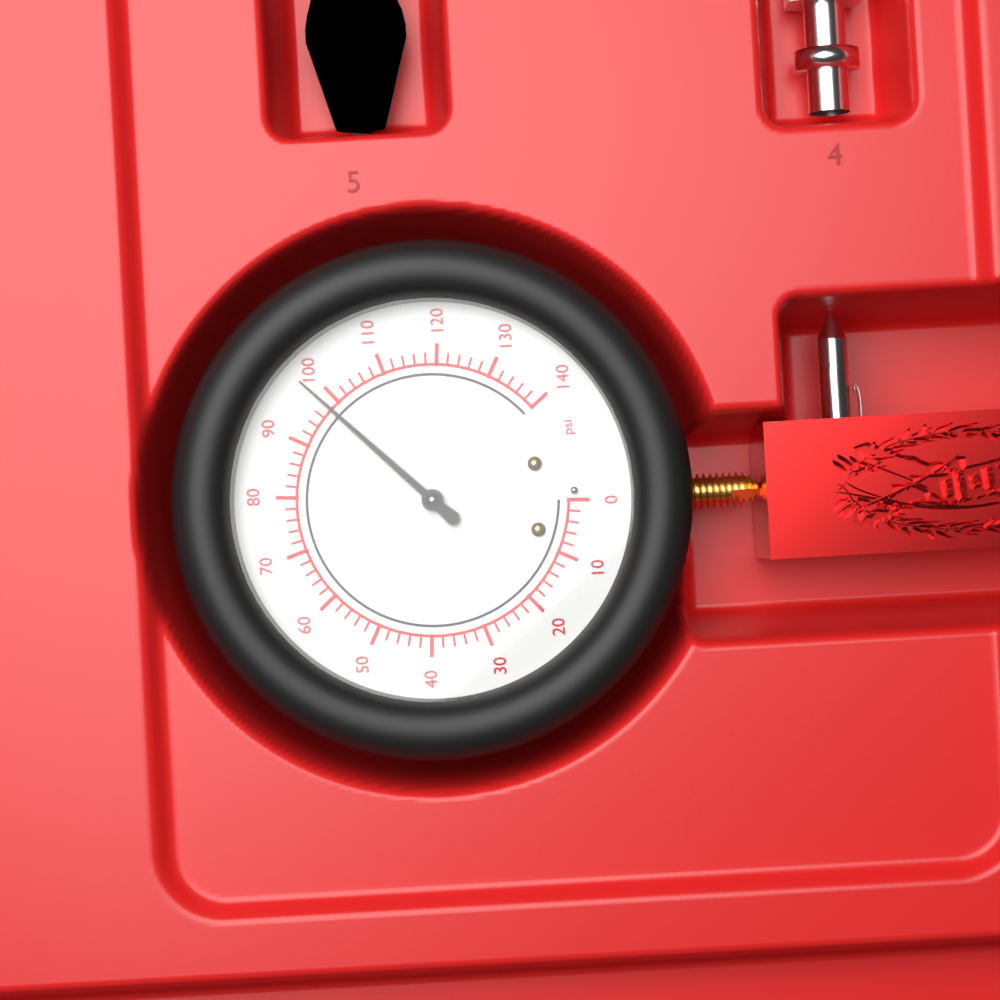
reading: 98 psi
